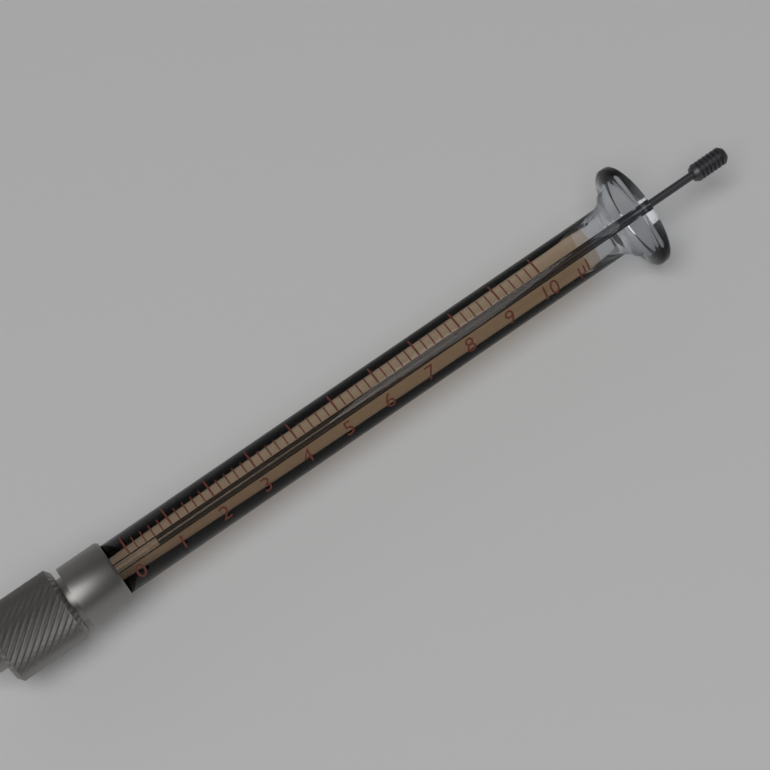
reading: 0.6 µl
